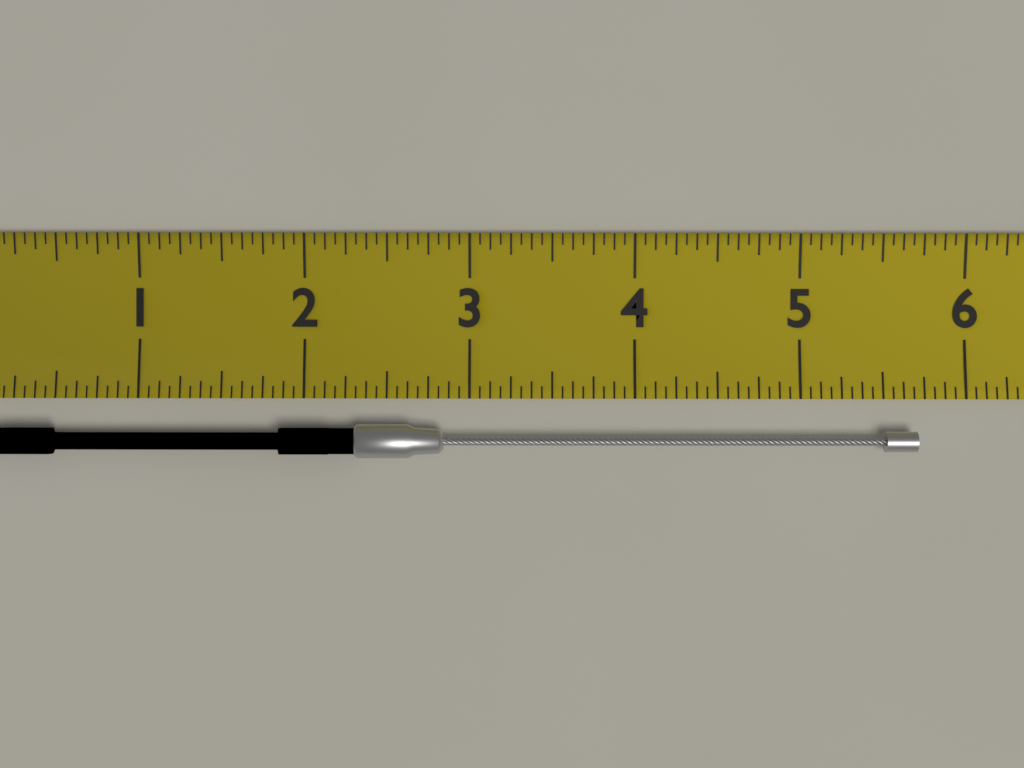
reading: 5.6875 (no unit)
